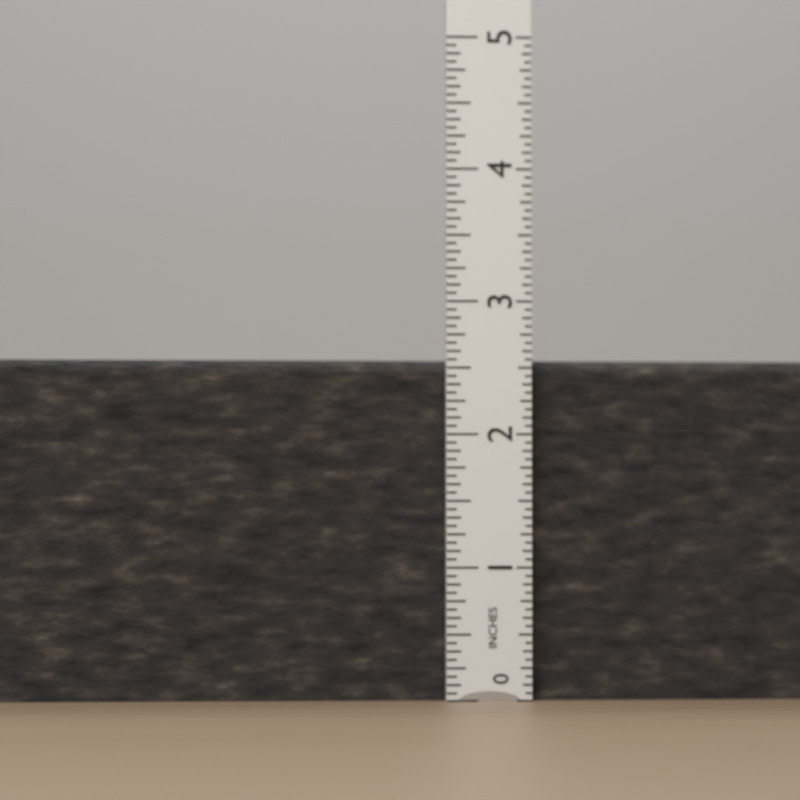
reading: 2.5625 in
